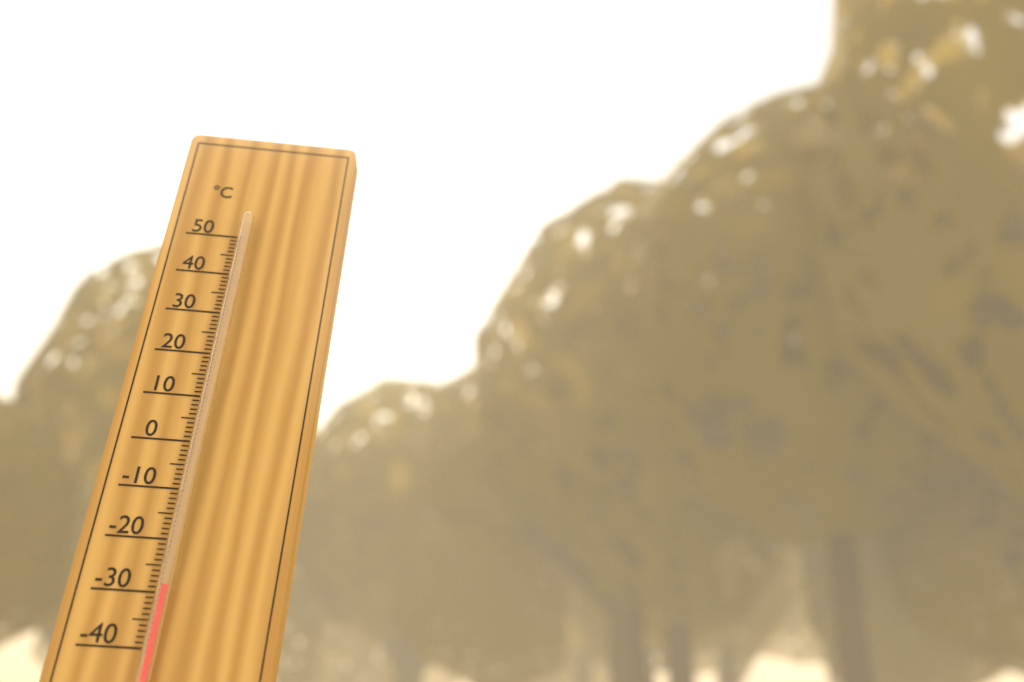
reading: -29 °C
